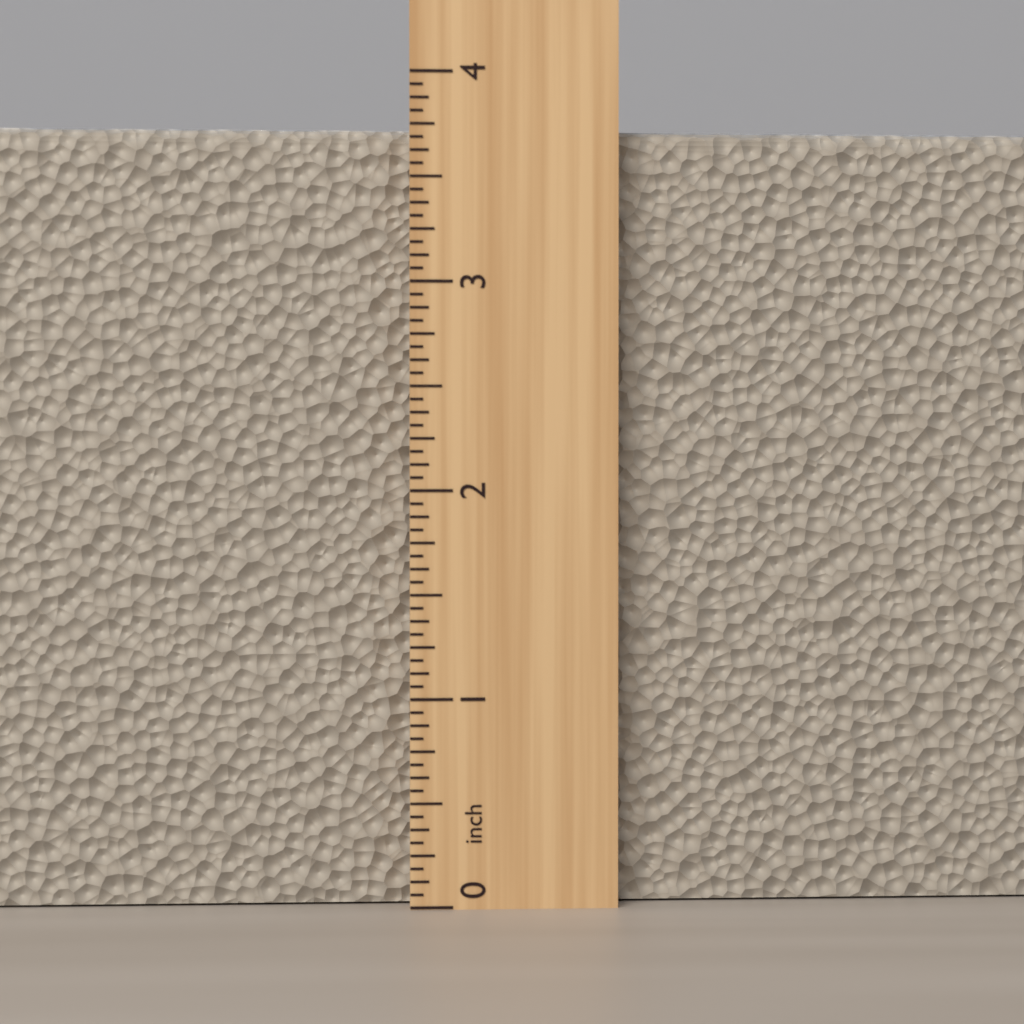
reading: 3.7500 inch
